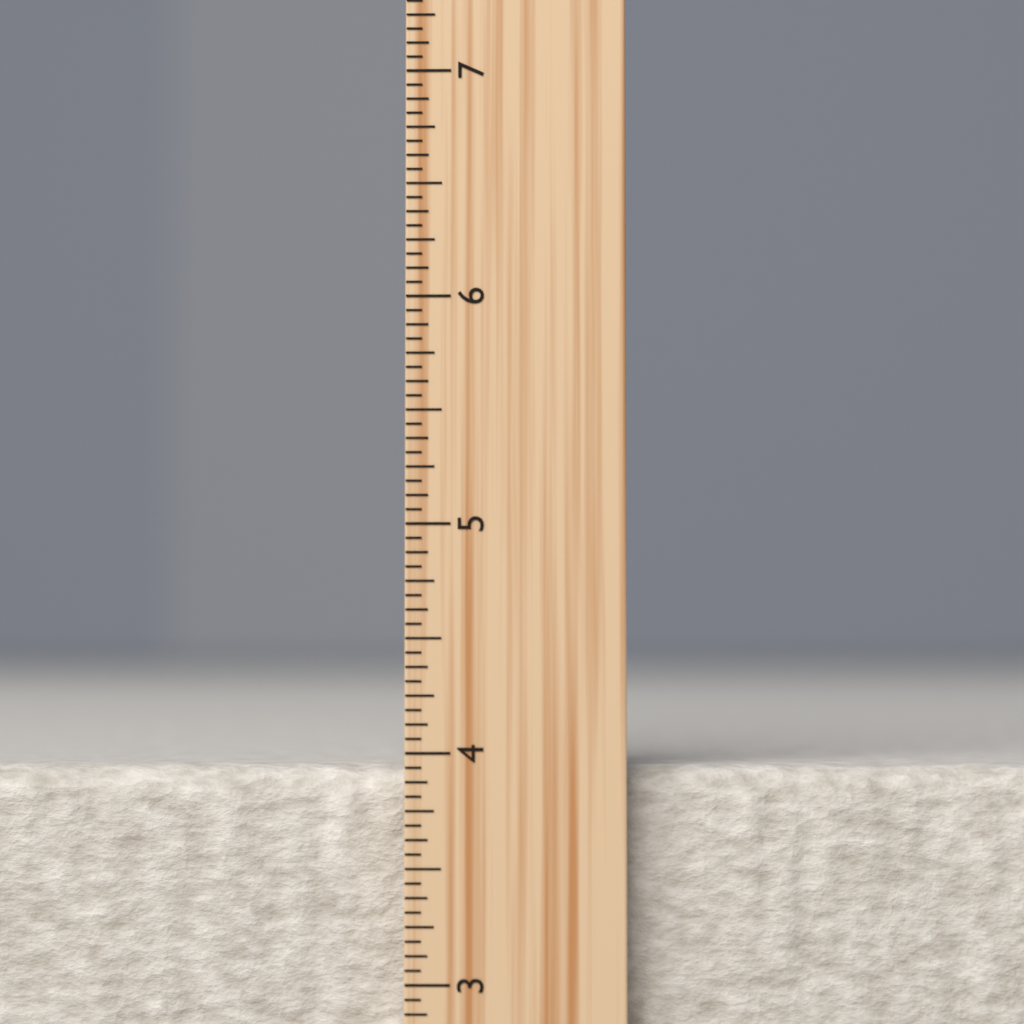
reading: 3.9375 inch
